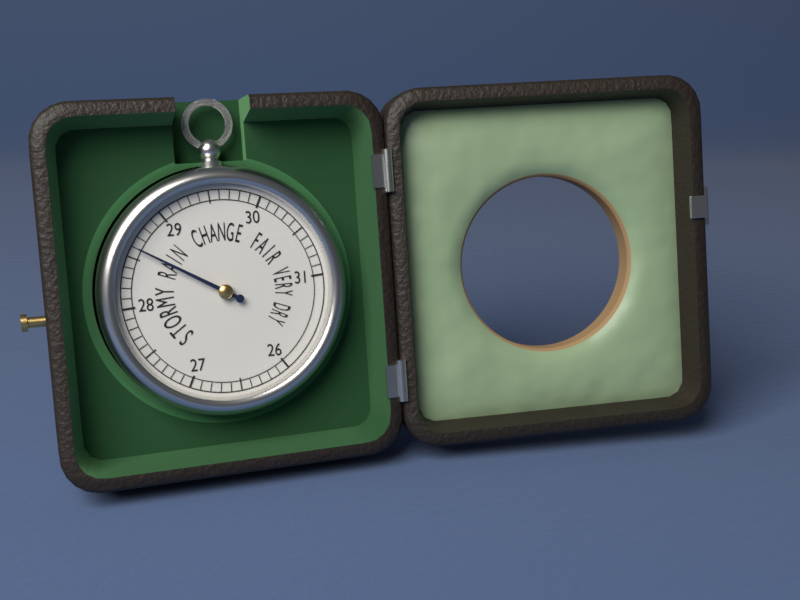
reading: 28.6 (no unit)
